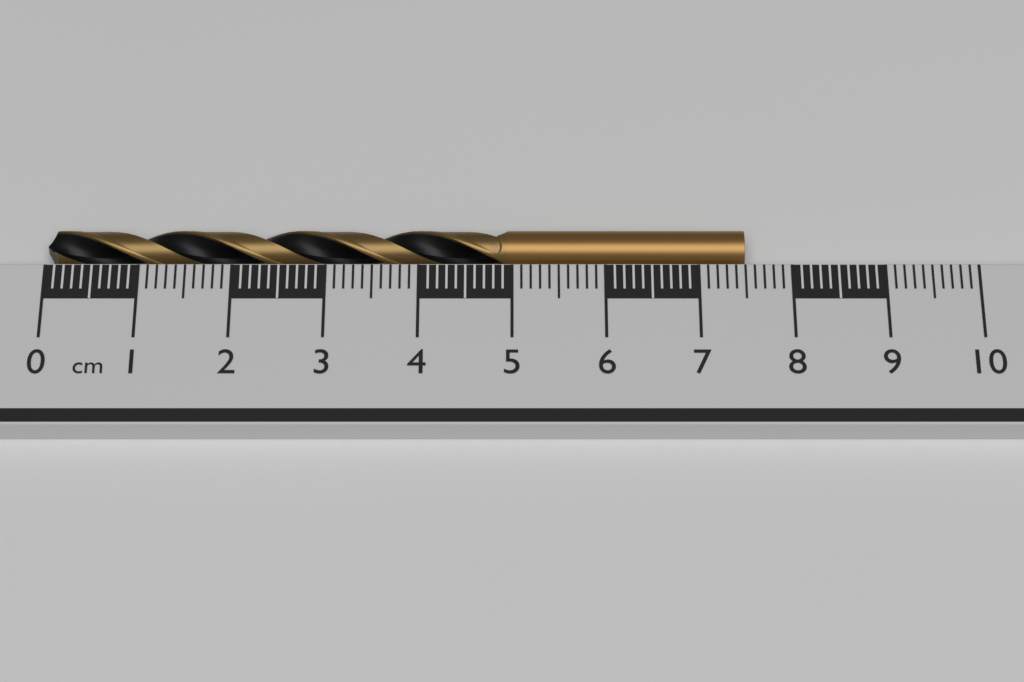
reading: 7.5 cm
